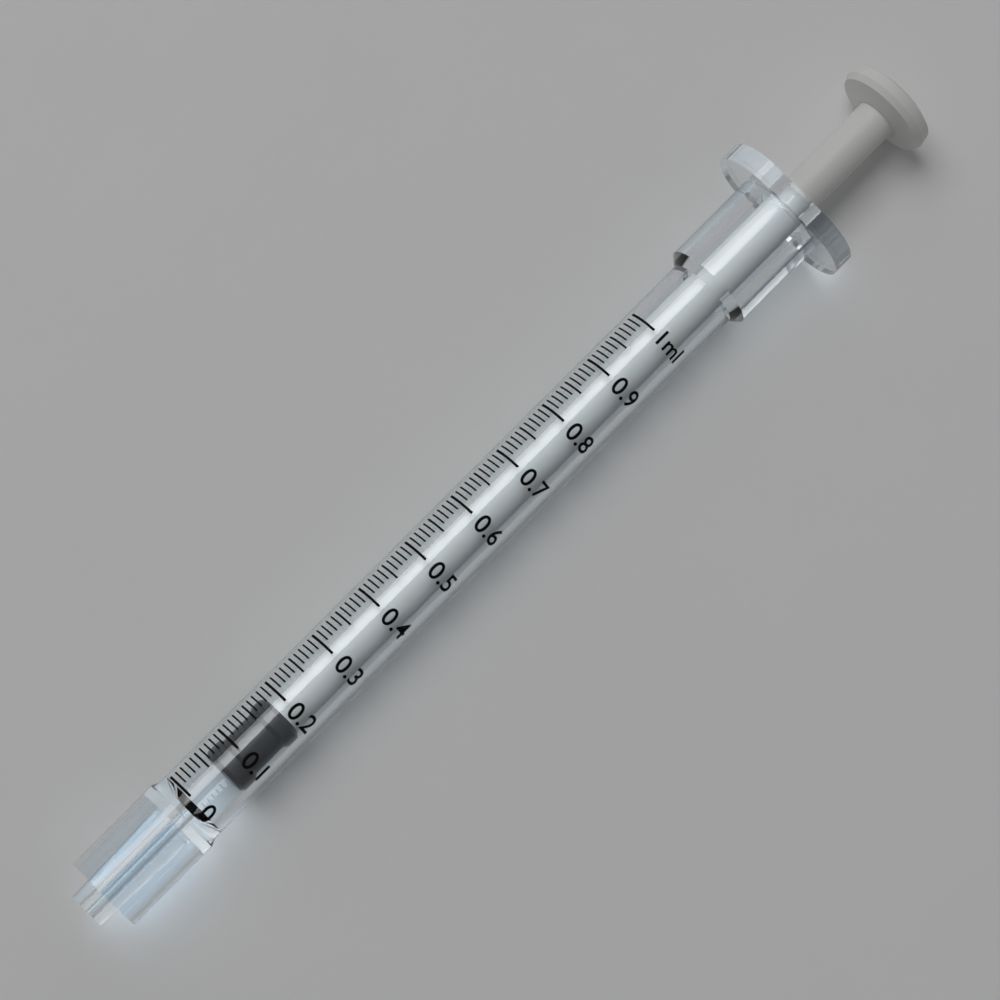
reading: 0.06 ml
